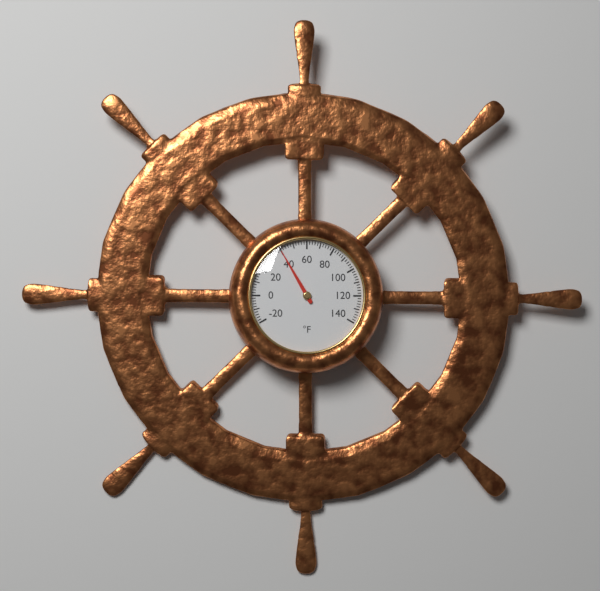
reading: 40 °F
